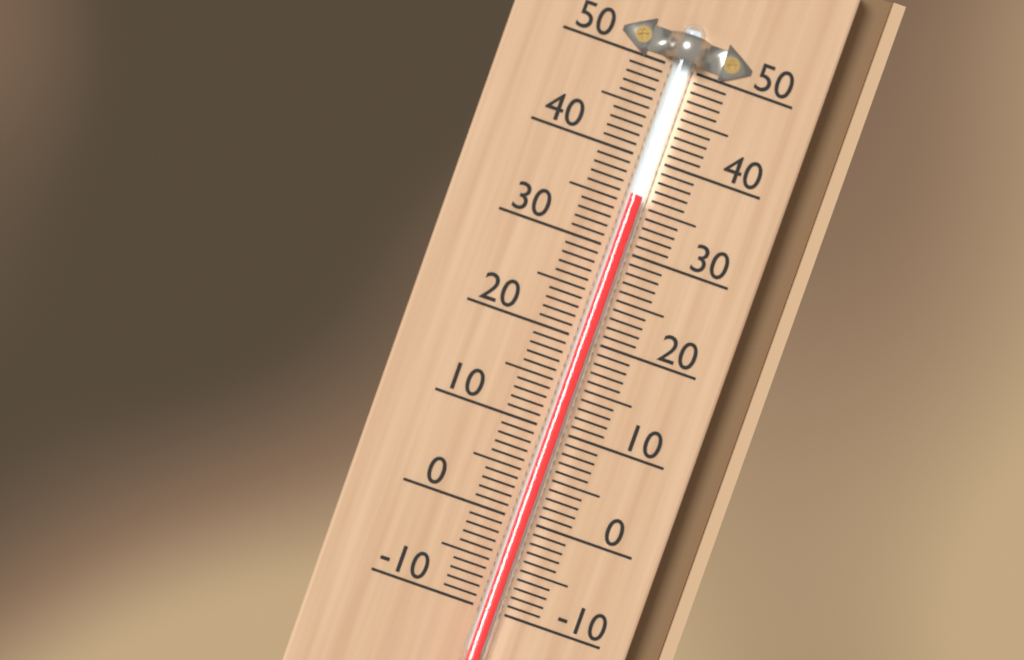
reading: 36 (no unit)
